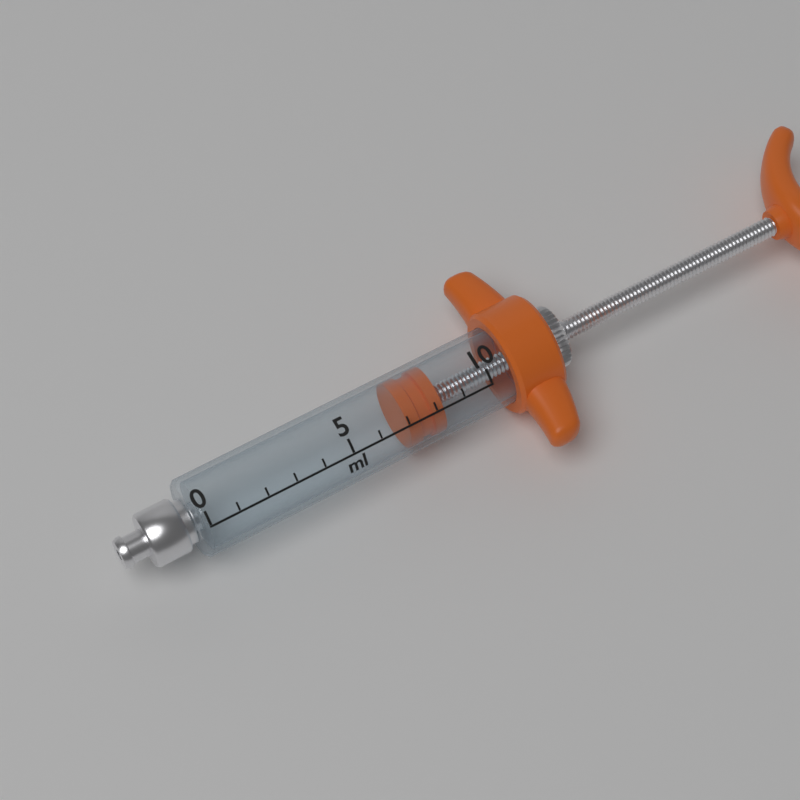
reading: 7 ml
